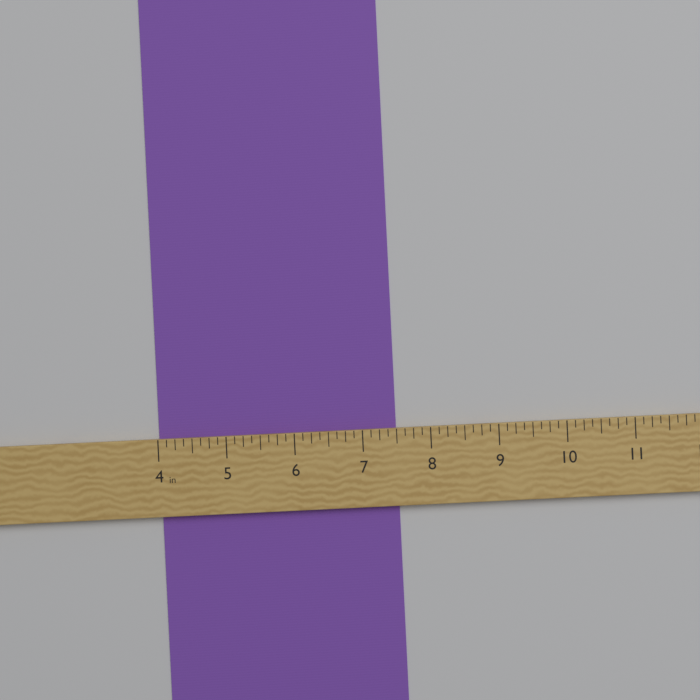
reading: 7.500 in
